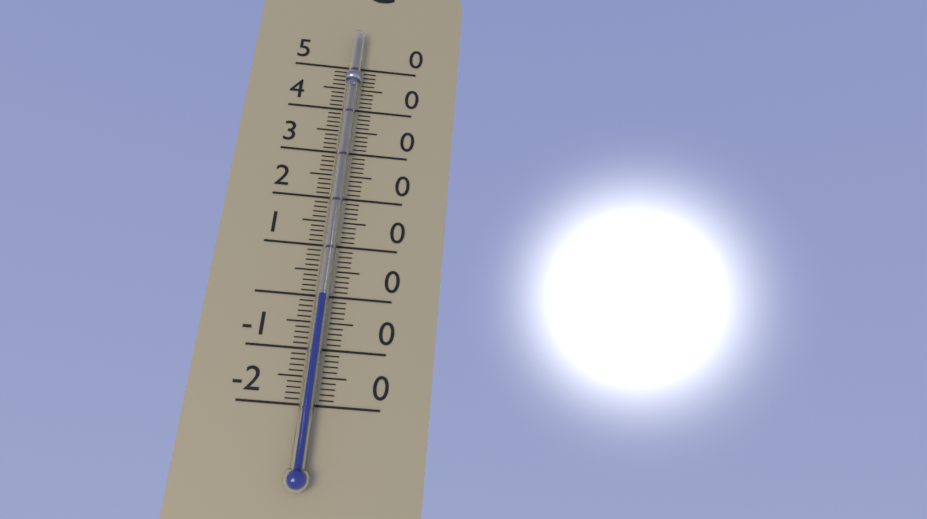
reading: 0 °C
